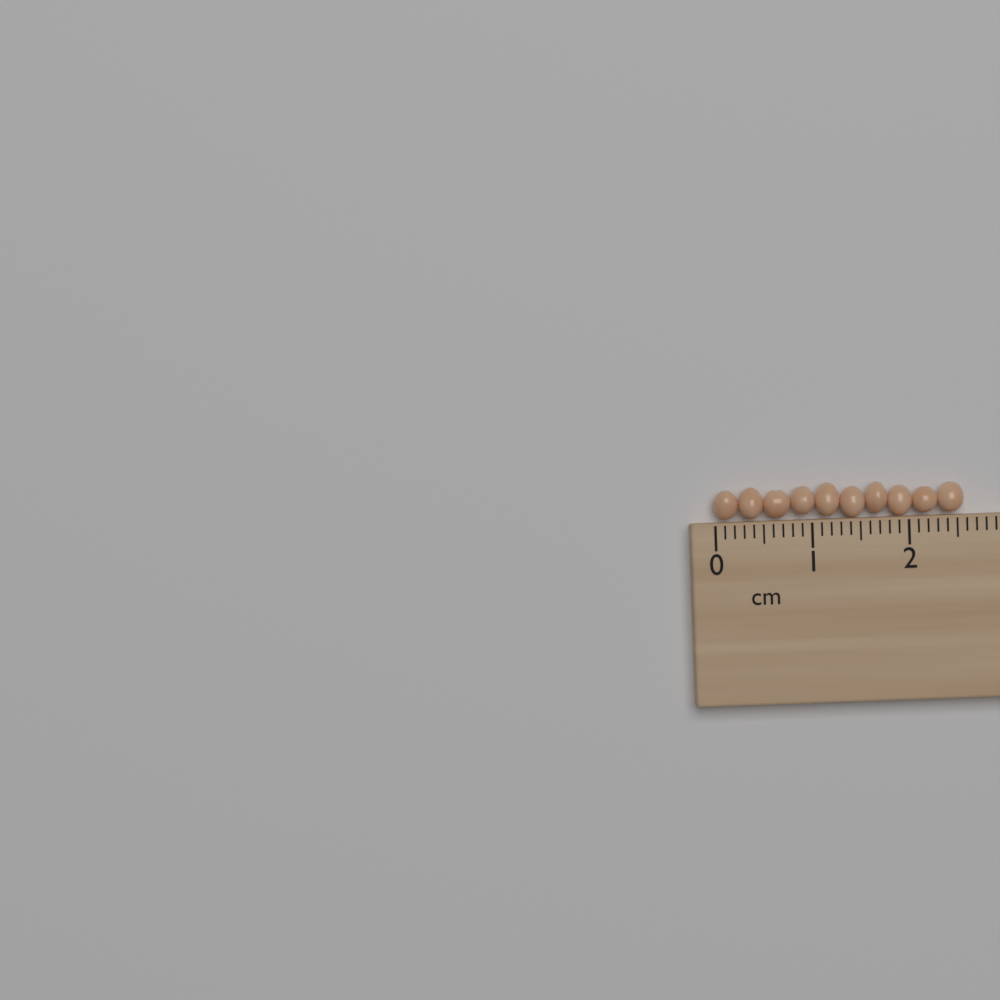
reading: 2.6 cm
